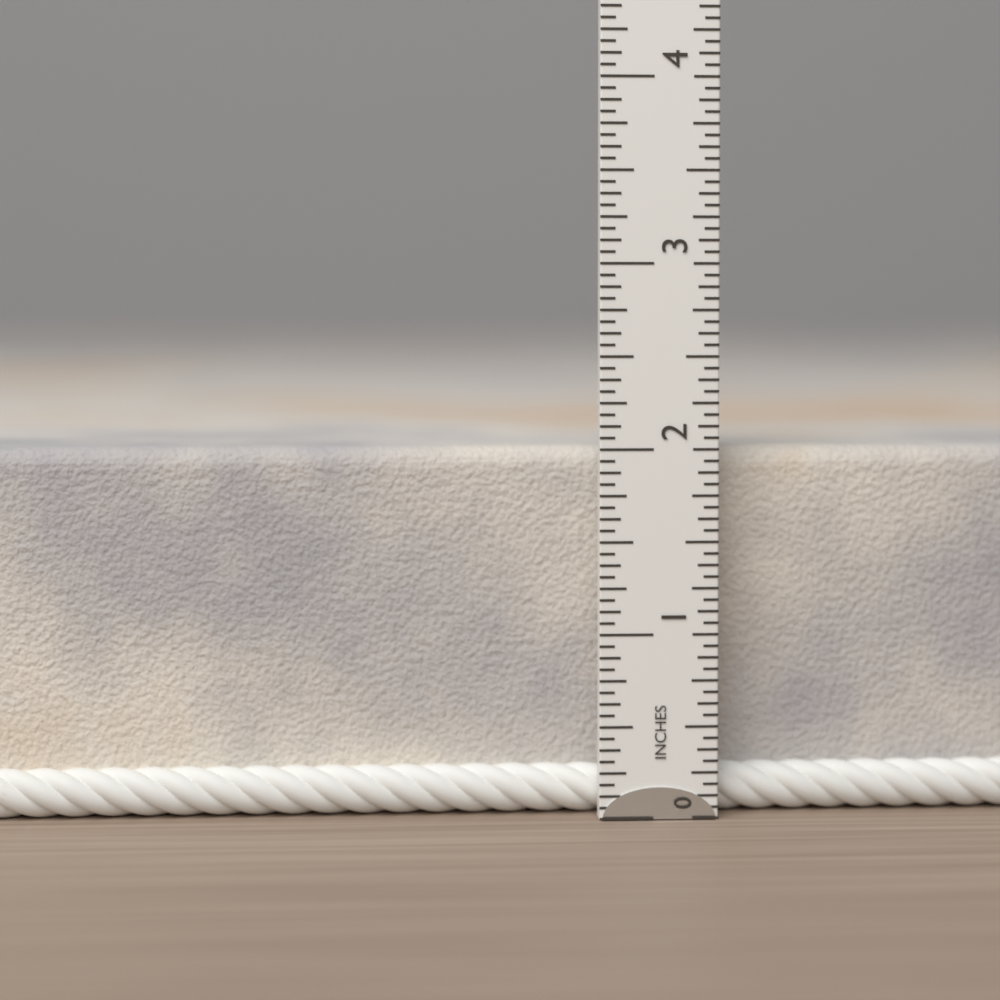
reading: 2.0000 in
